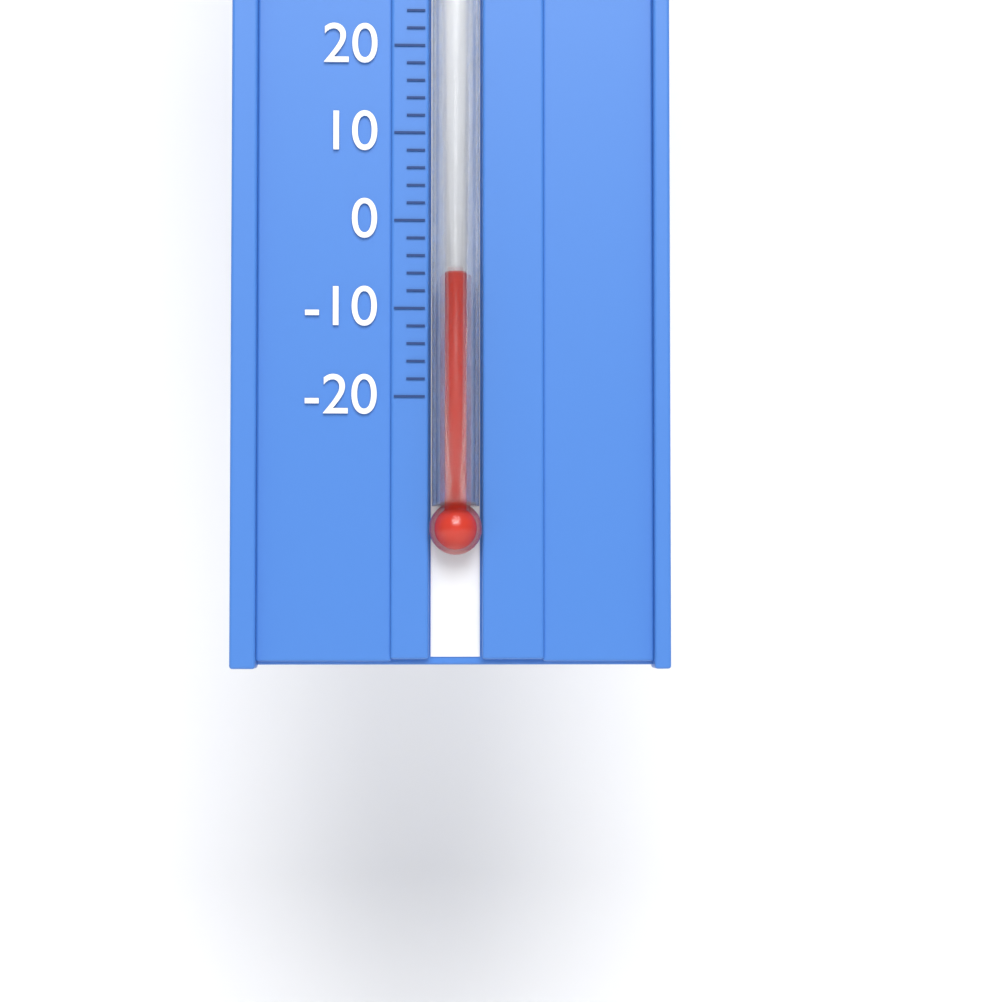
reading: -6 °F
